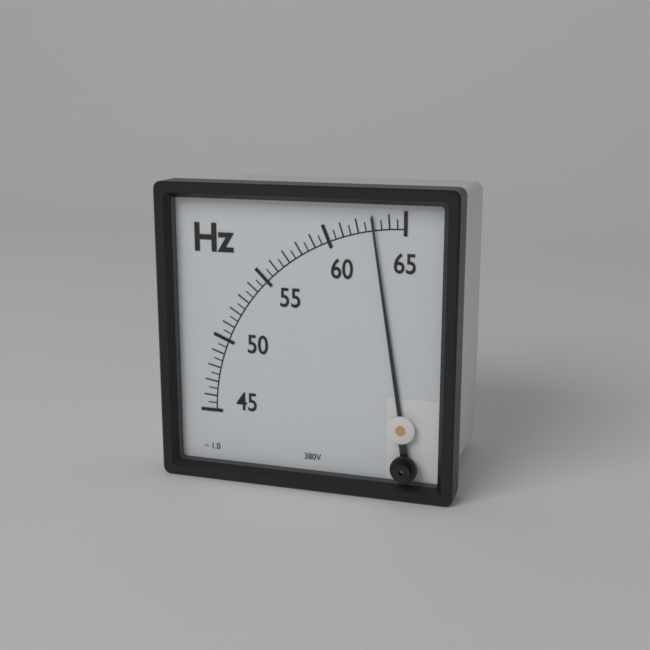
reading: 63.0 Hz
